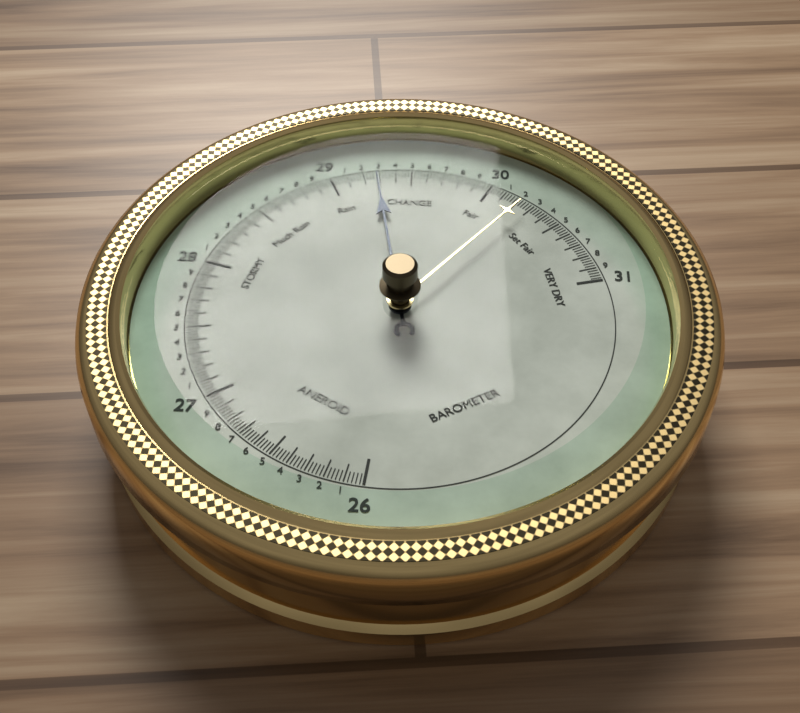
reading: 29.28 (no unit)
